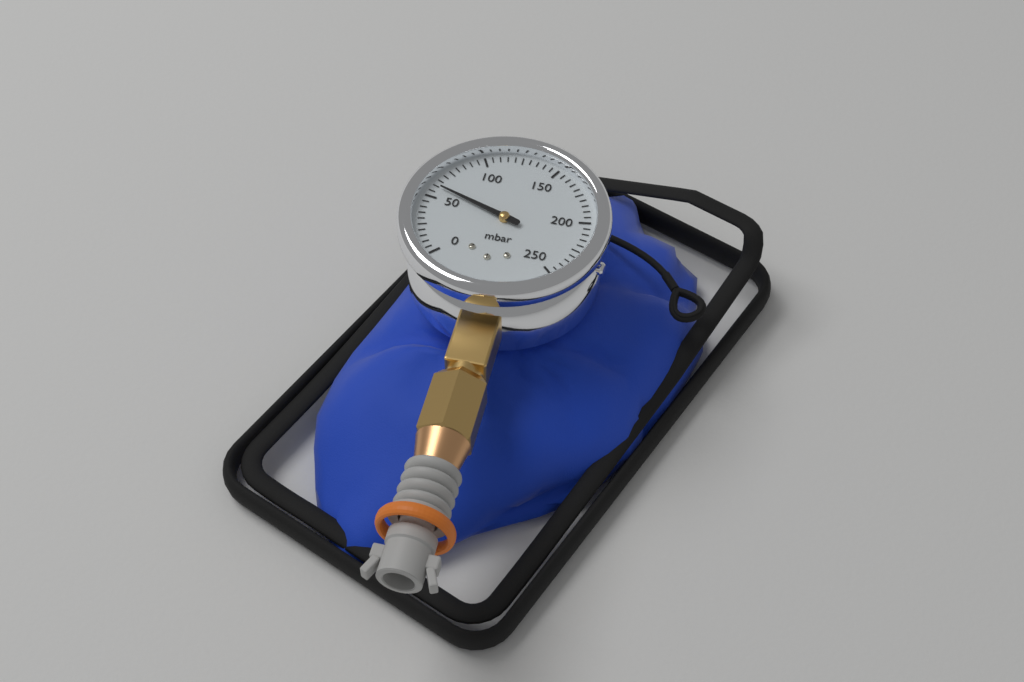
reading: 60 mbar
